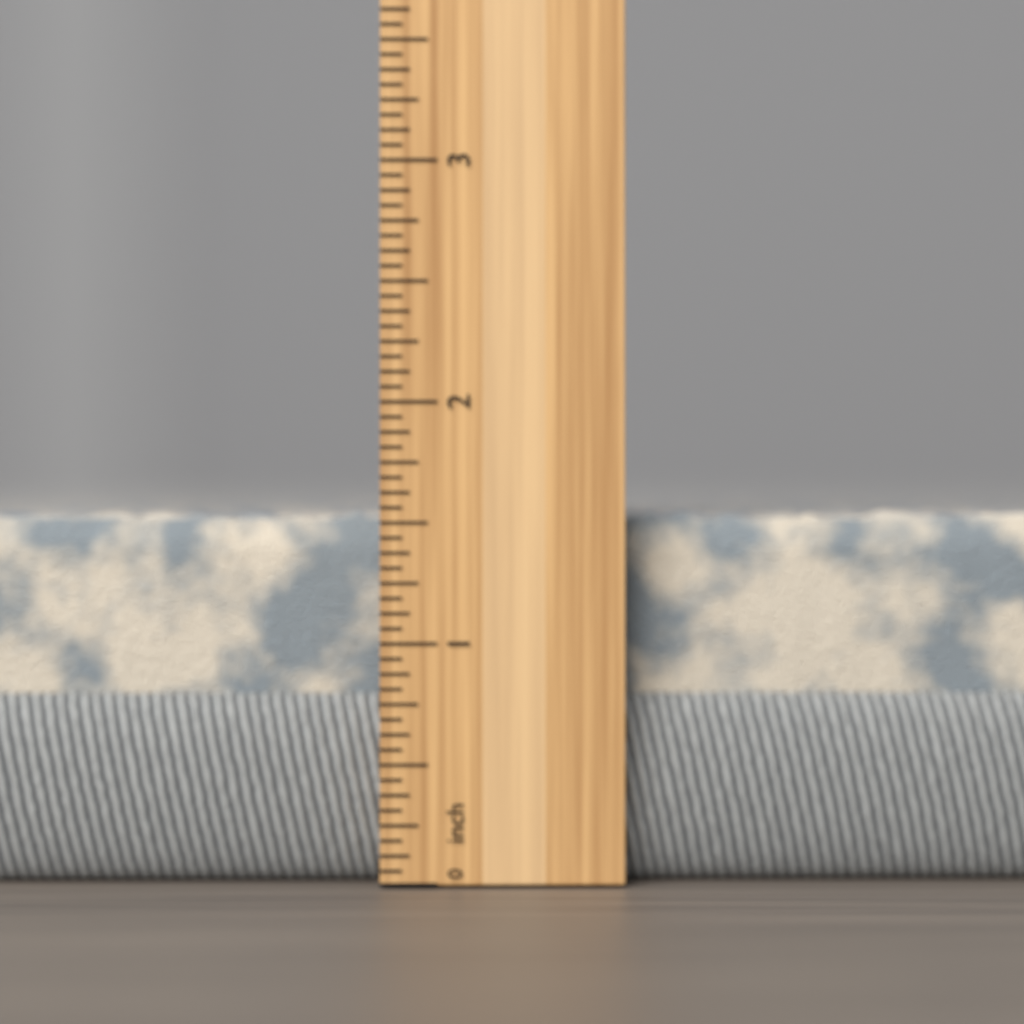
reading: 1.5625 inch
